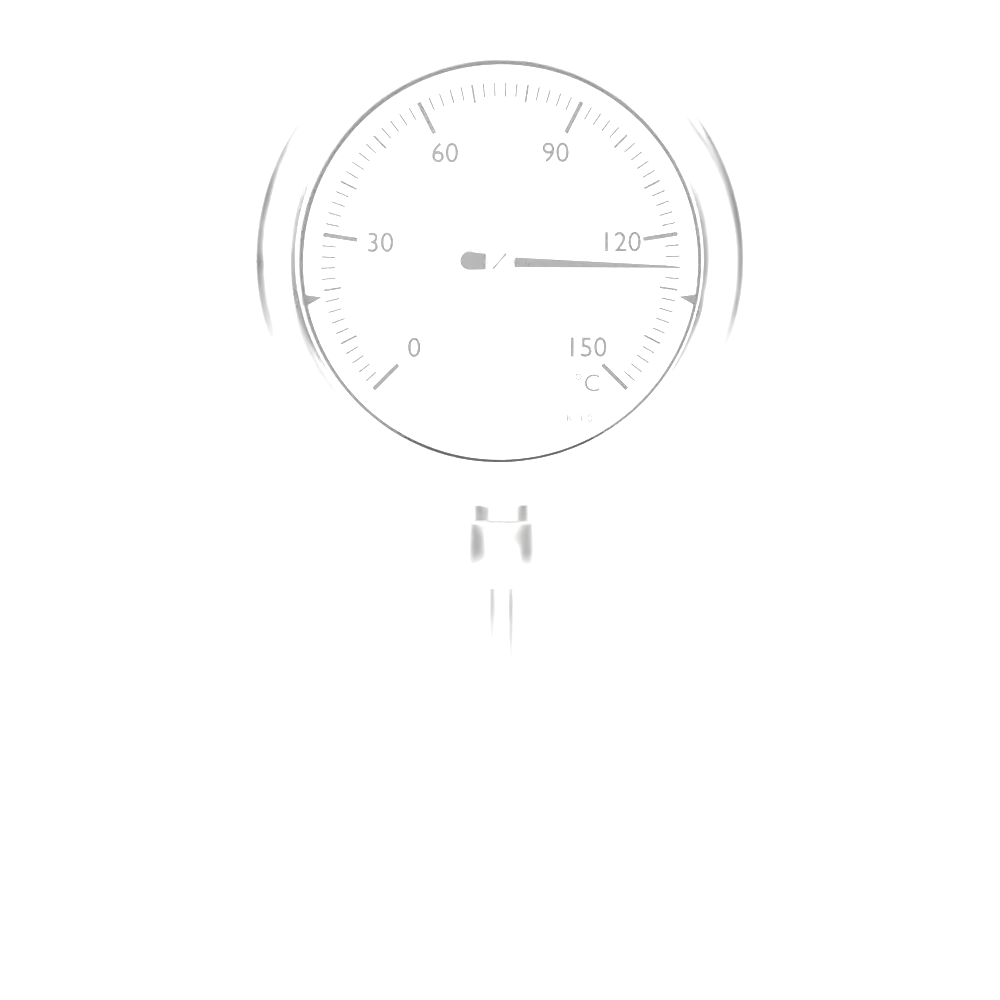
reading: 126 °C
